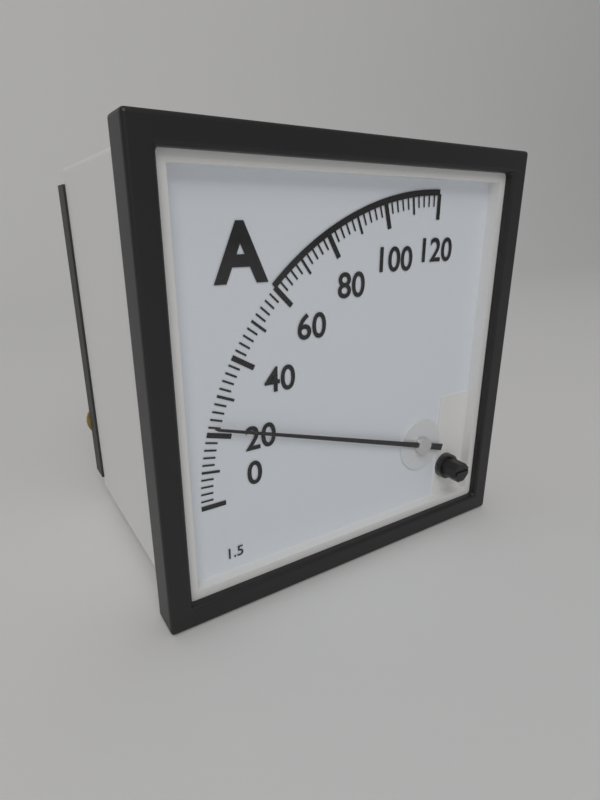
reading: 22 A
